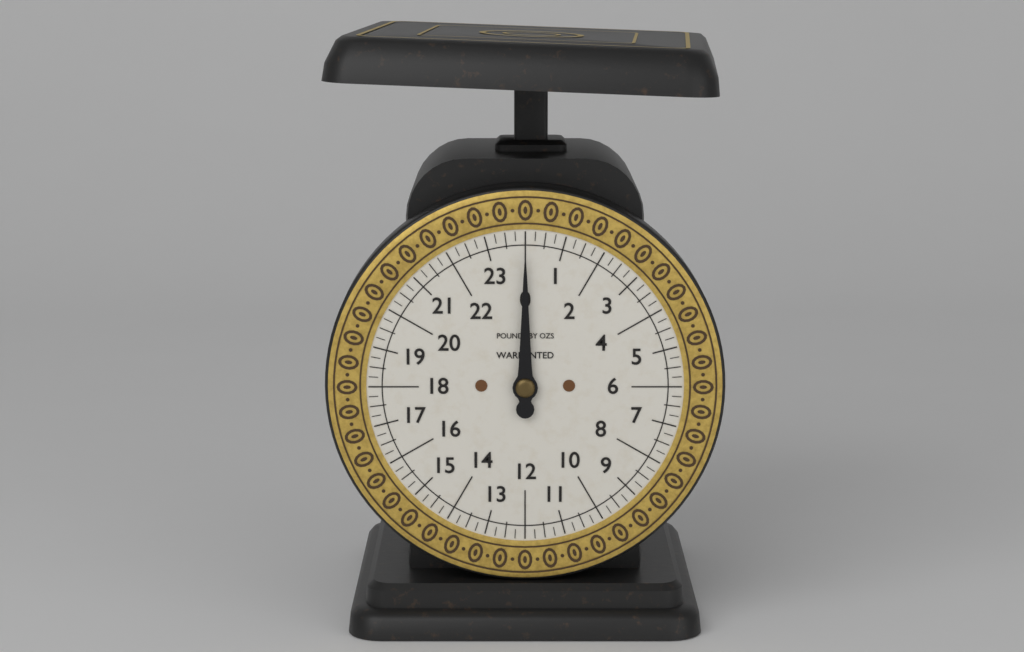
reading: 0.00 lb
